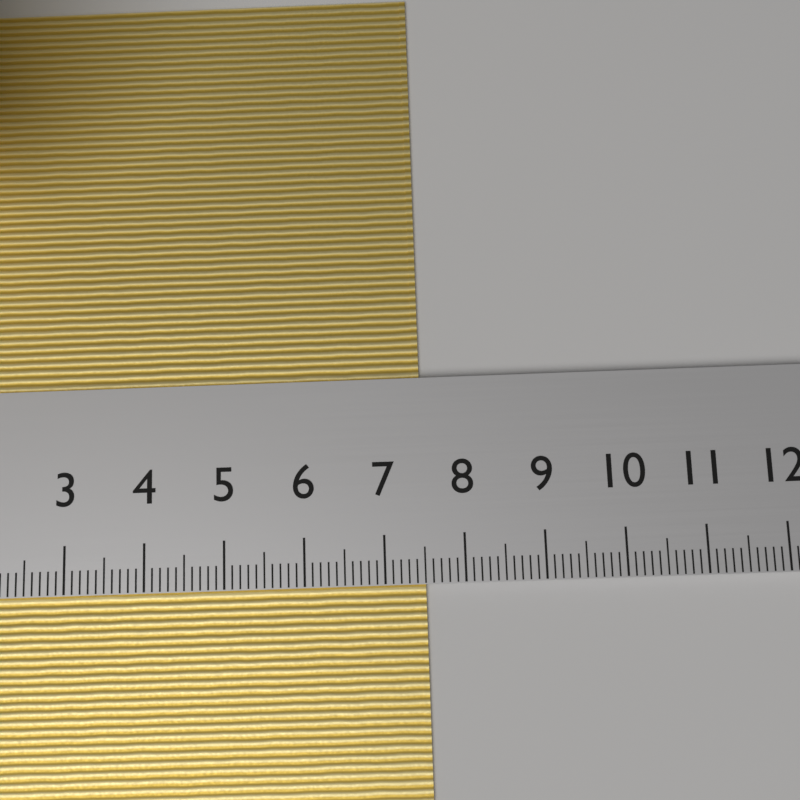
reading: 7.5 cm
